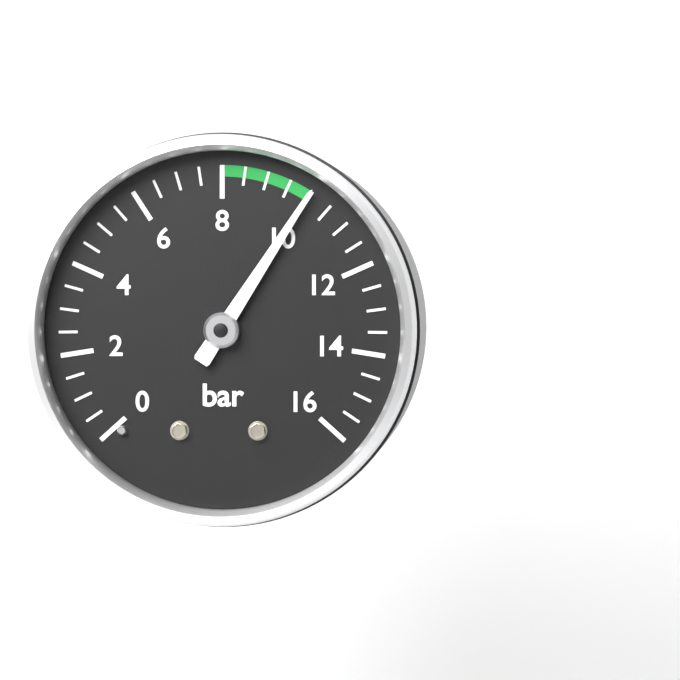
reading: 10.0 bar
